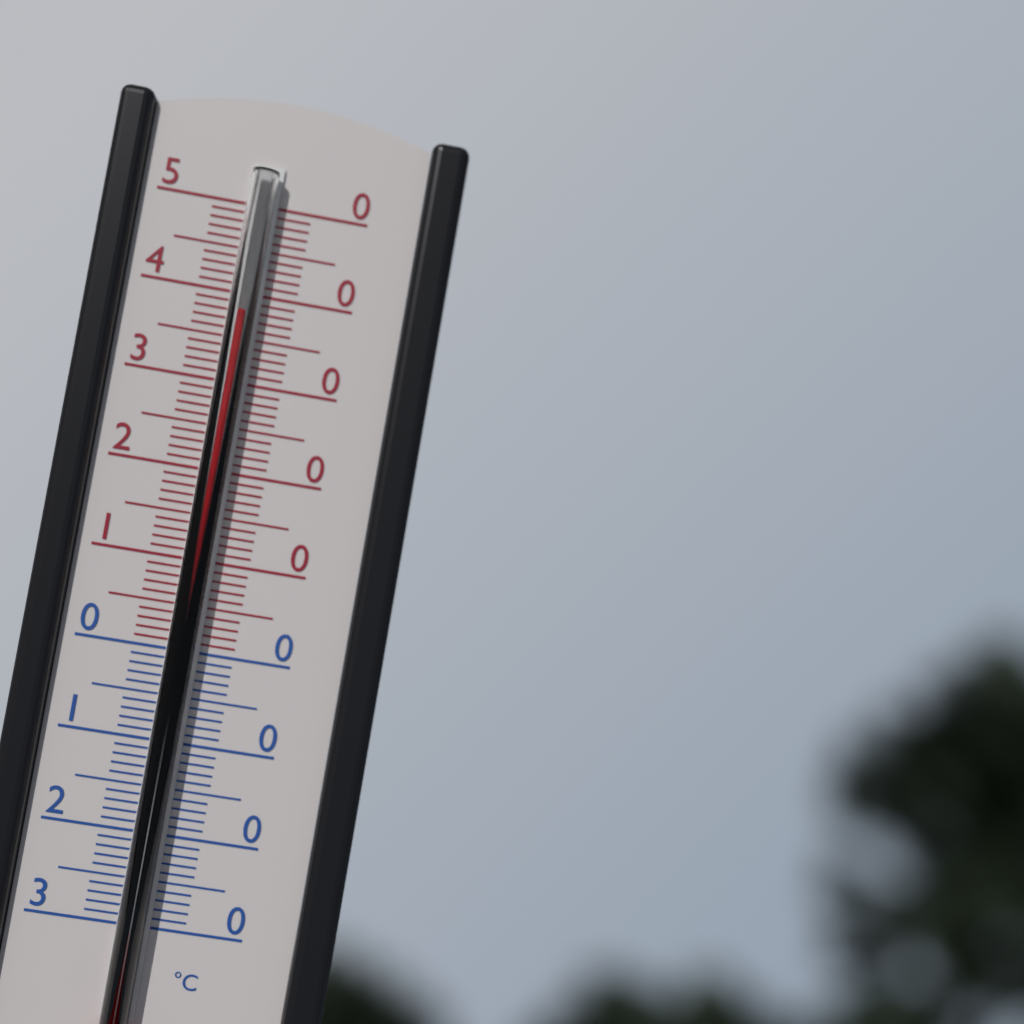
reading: 38 °C
